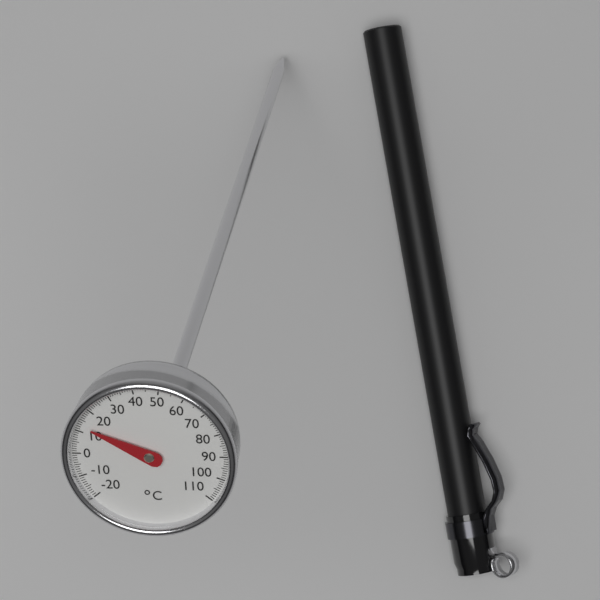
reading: 13 °C
